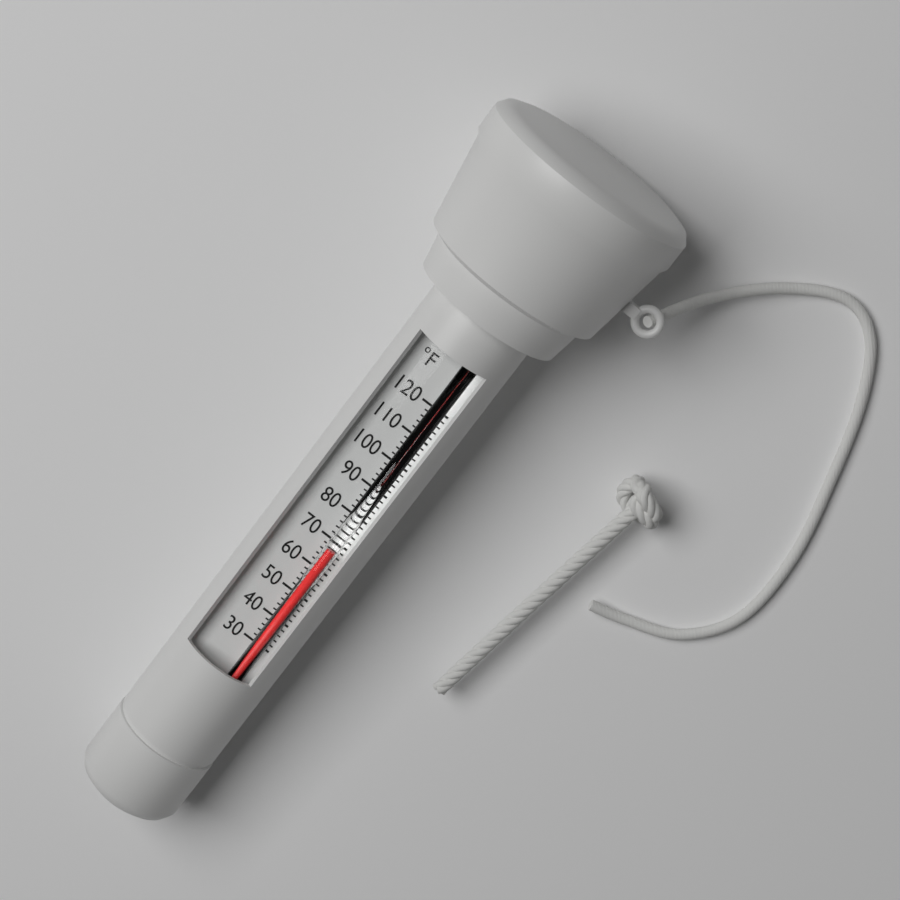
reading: 68 °F
